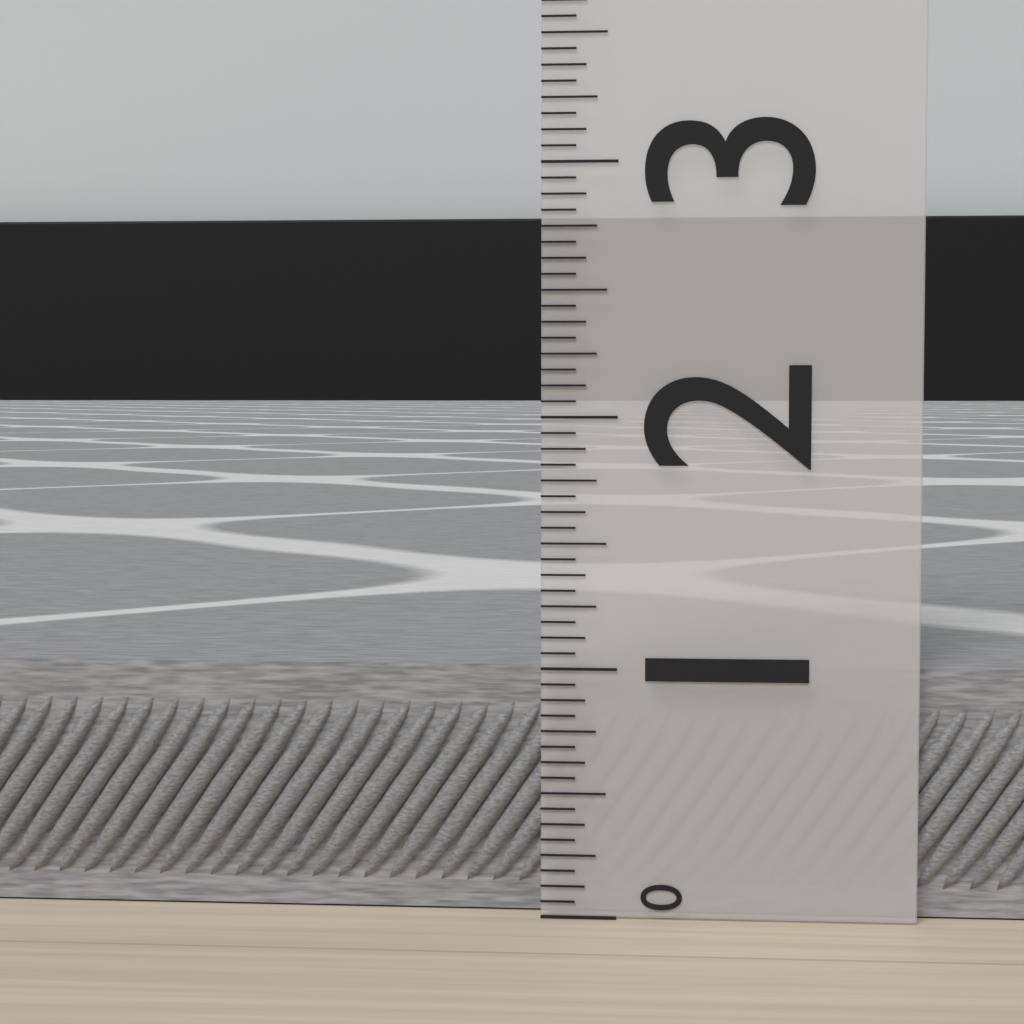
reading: 1.0000 (no unit)
